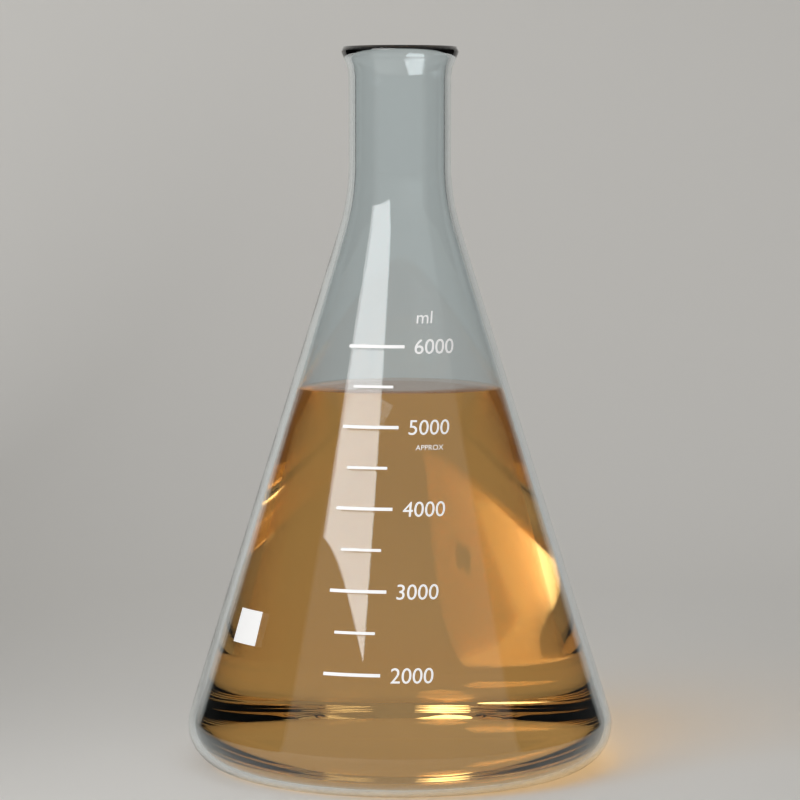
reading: 5400 ml
